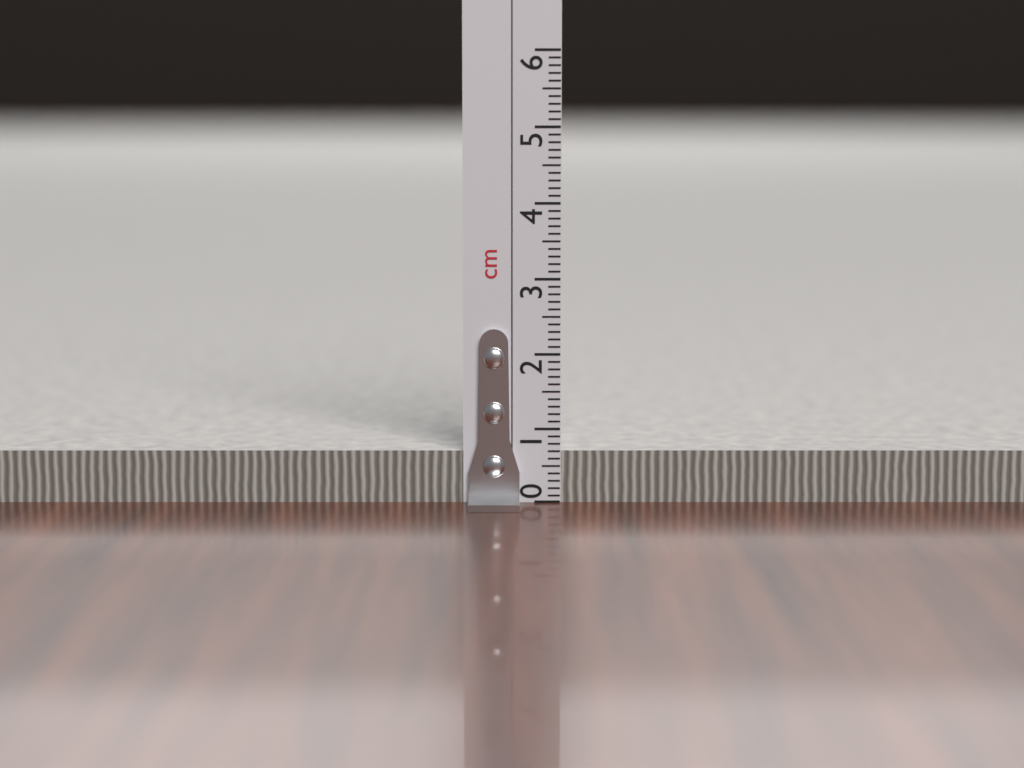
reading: 0.7 cm
